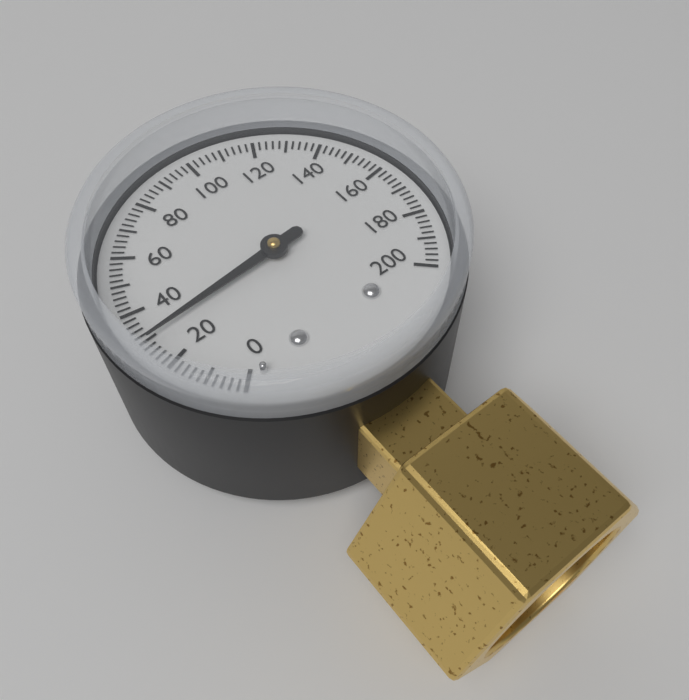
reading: 30 (no unit)
